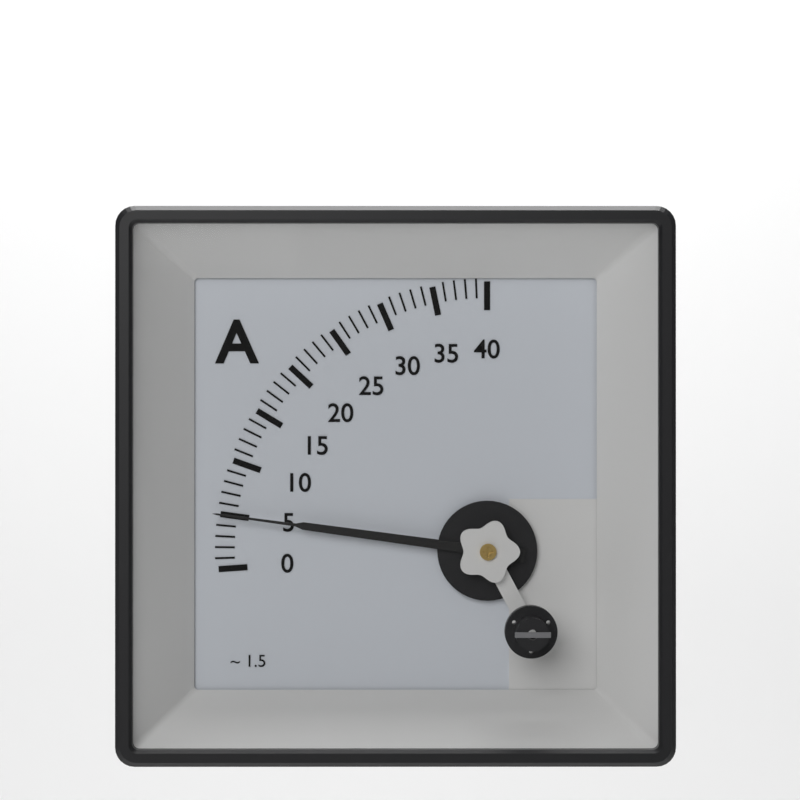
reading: 5 A
